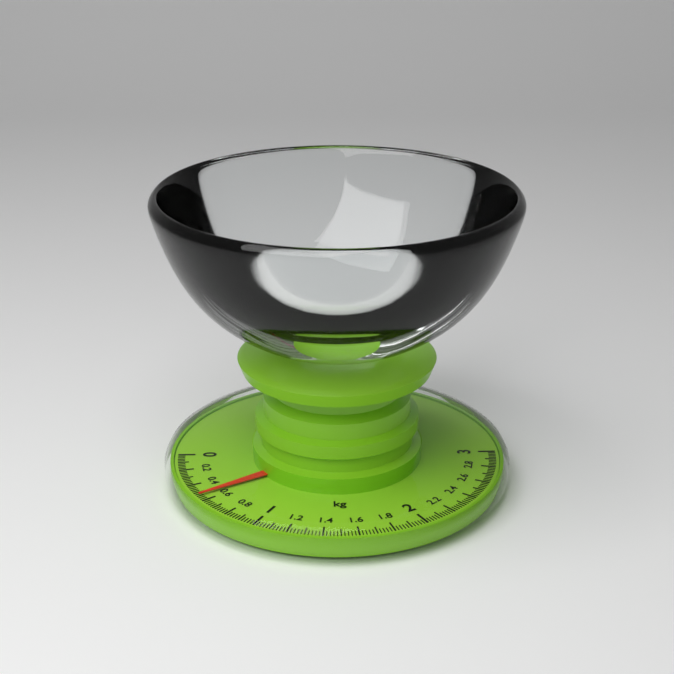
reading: 0.54 kg
